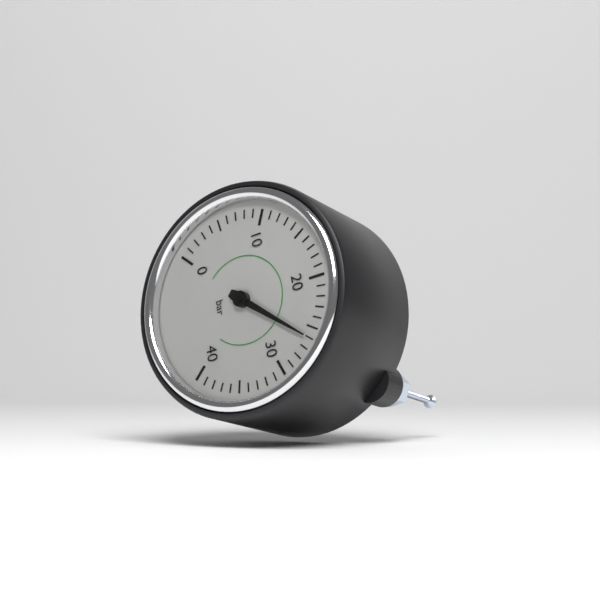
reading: 26 bar
